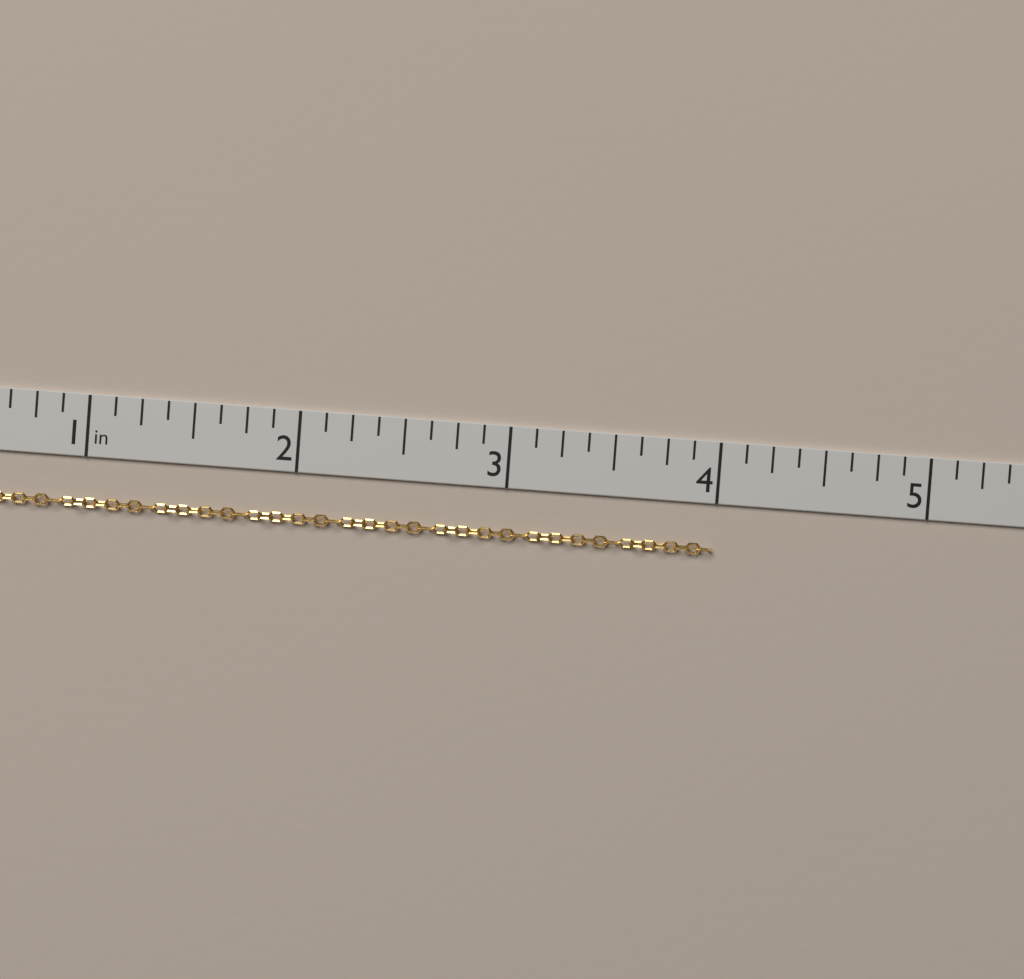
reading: 4.000 in
